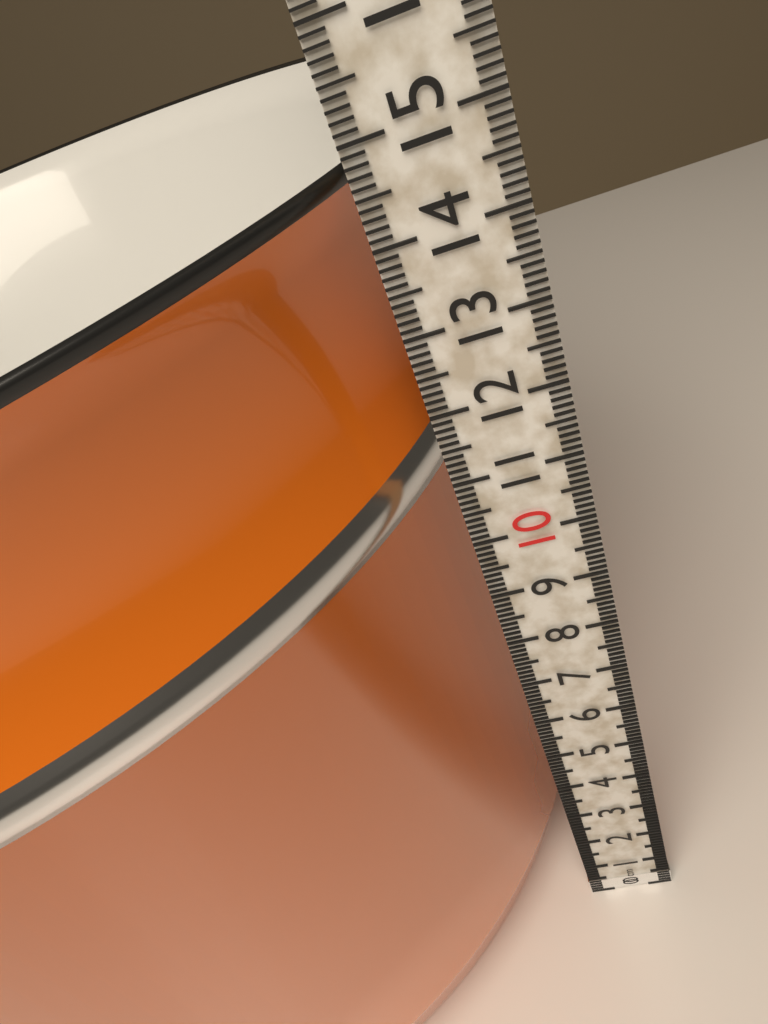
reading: 14.8 cm
